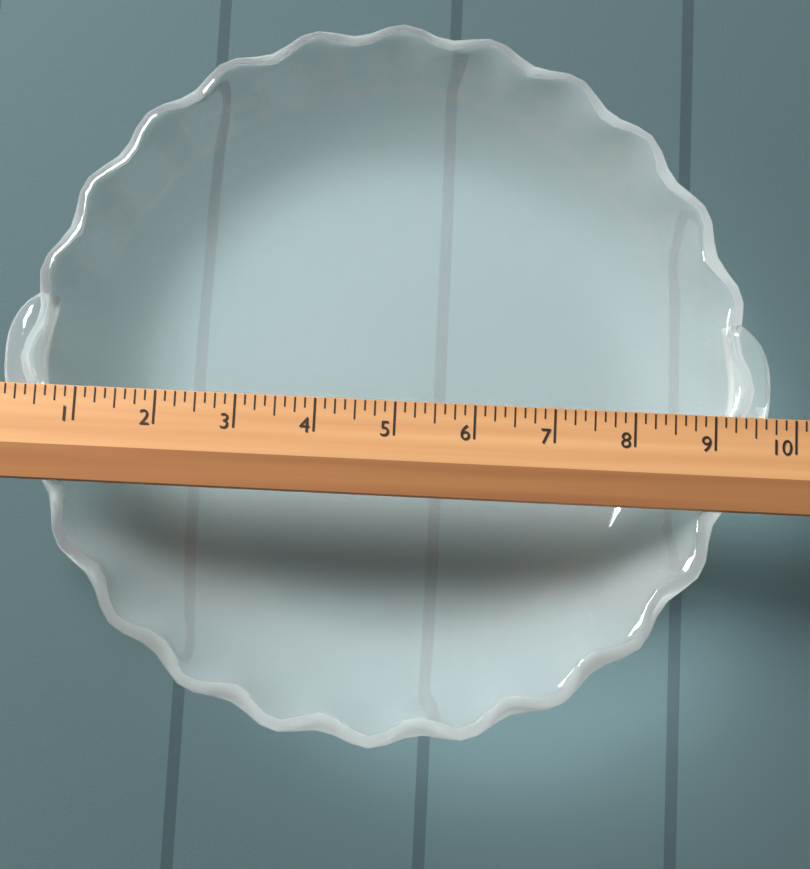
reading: 9.750 (no unit)
